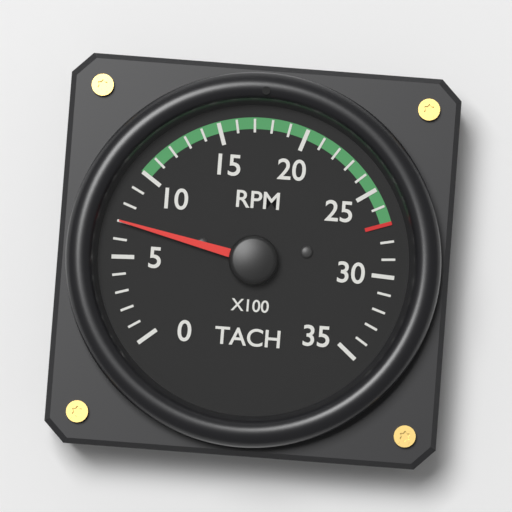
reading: 700 RPM
